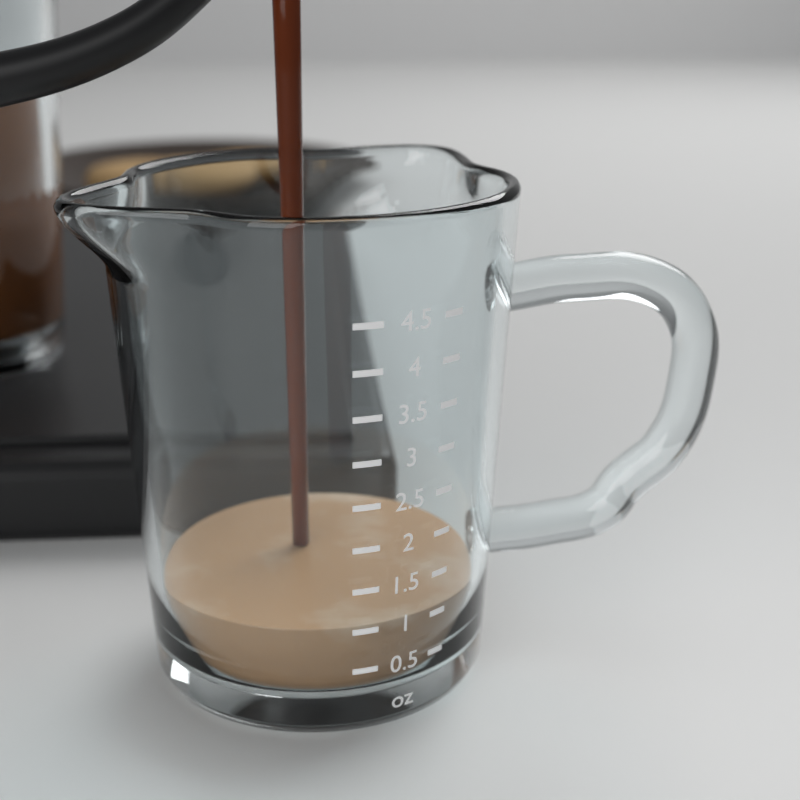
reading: 1.0 oz
